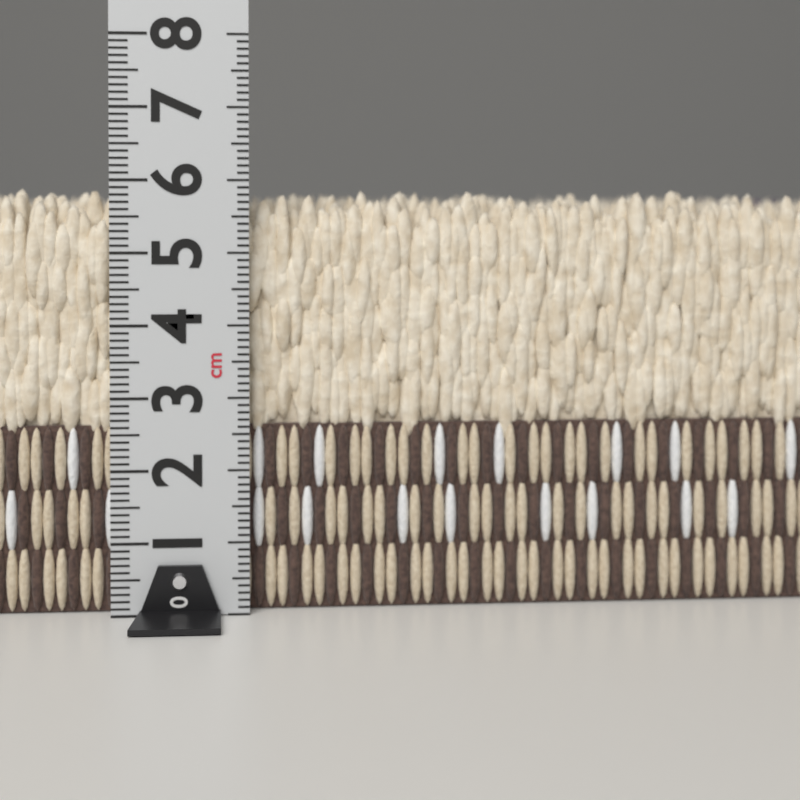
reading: 5.9 cm
